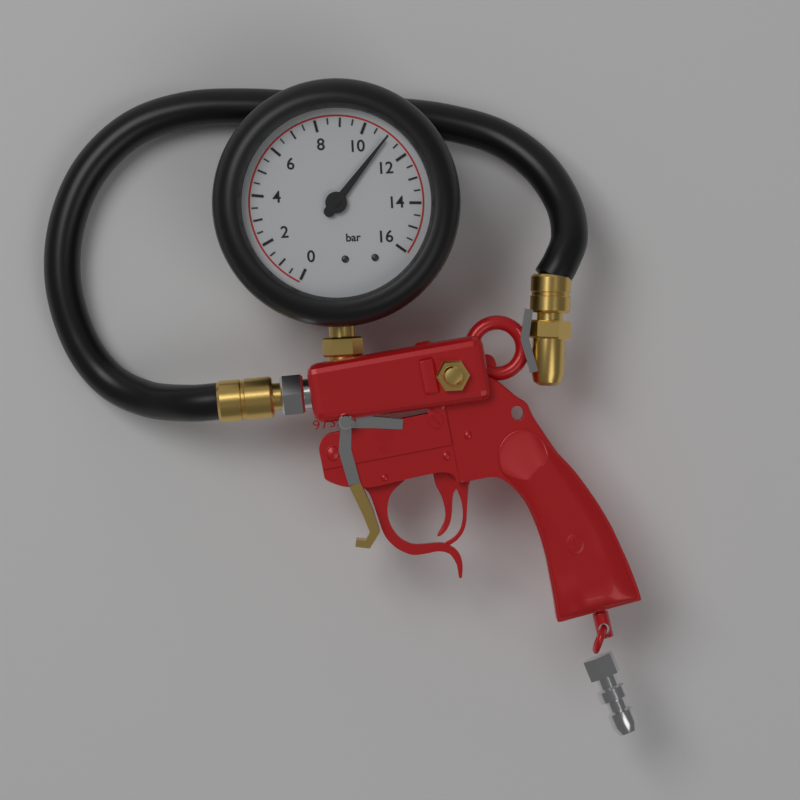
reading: 11.0 bar
